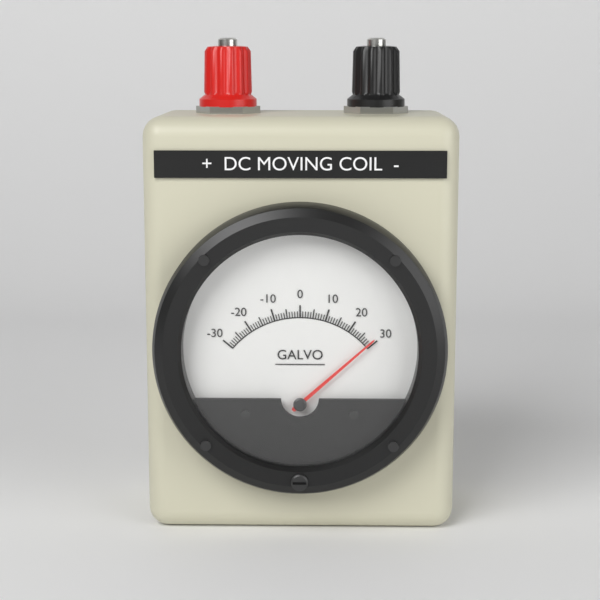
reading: 29 (no unit)
